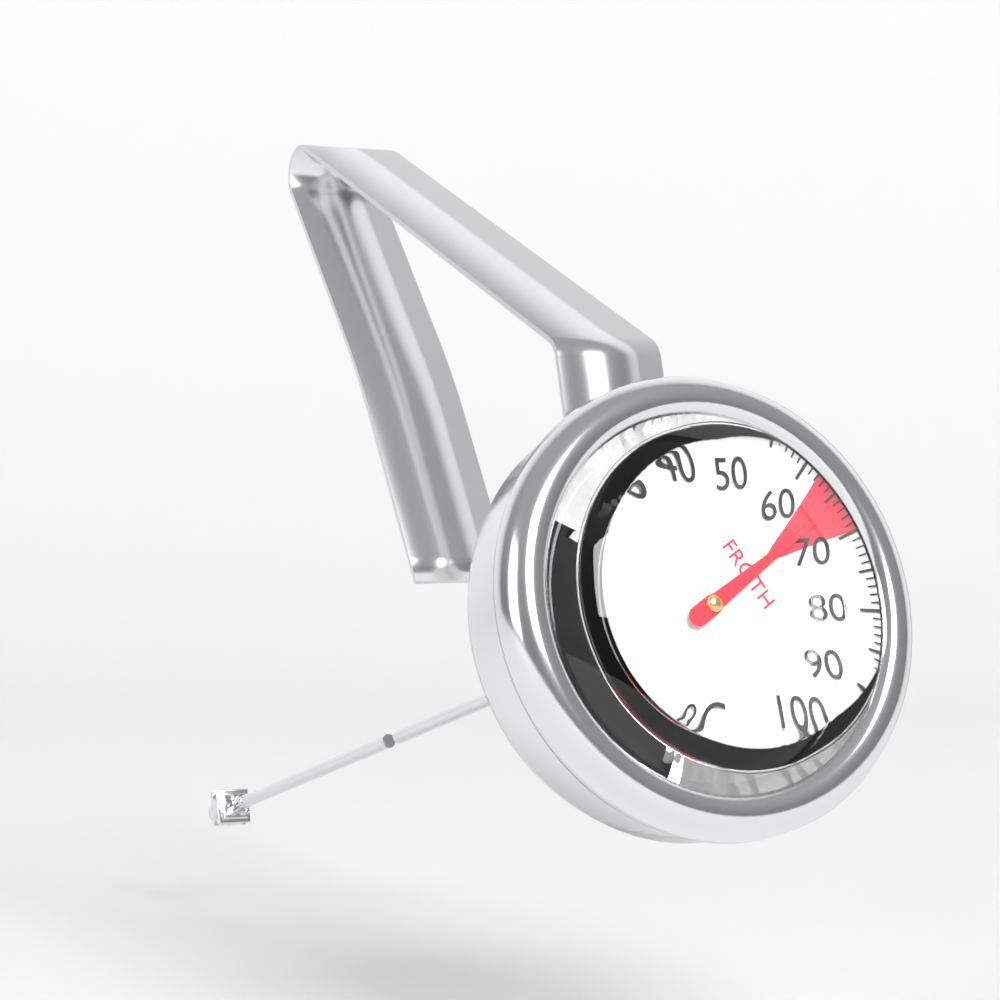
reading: 66 °C
